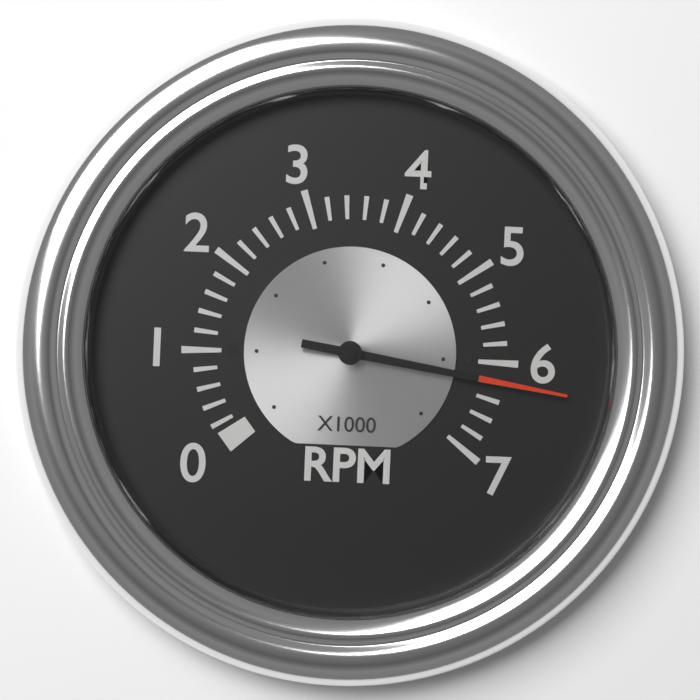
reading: 6.2 x1000 RPM
